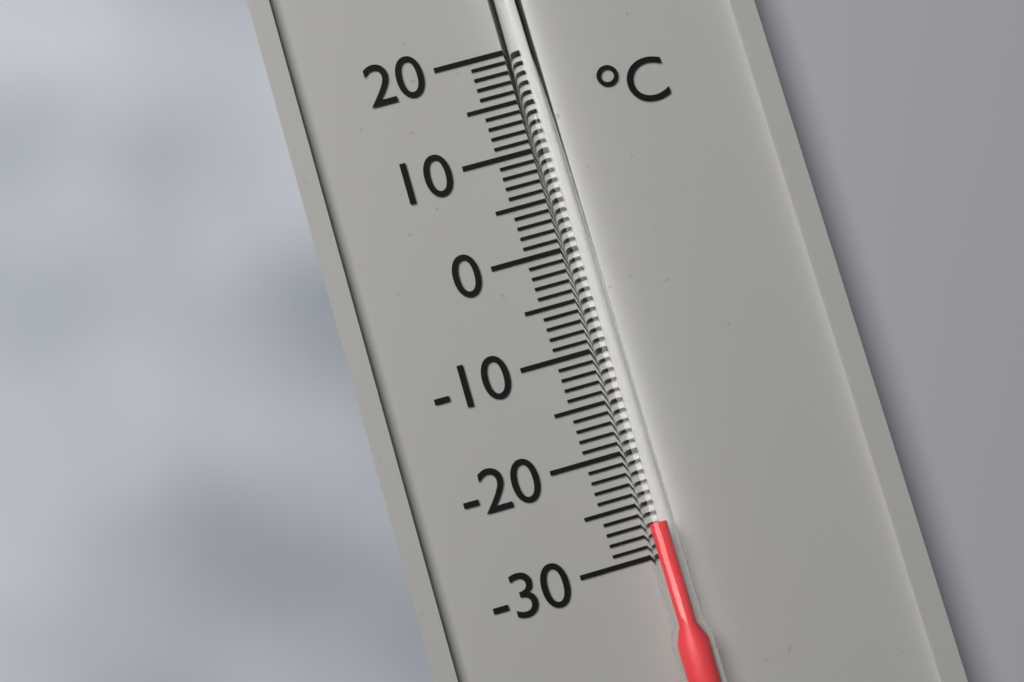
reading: -27 °C
